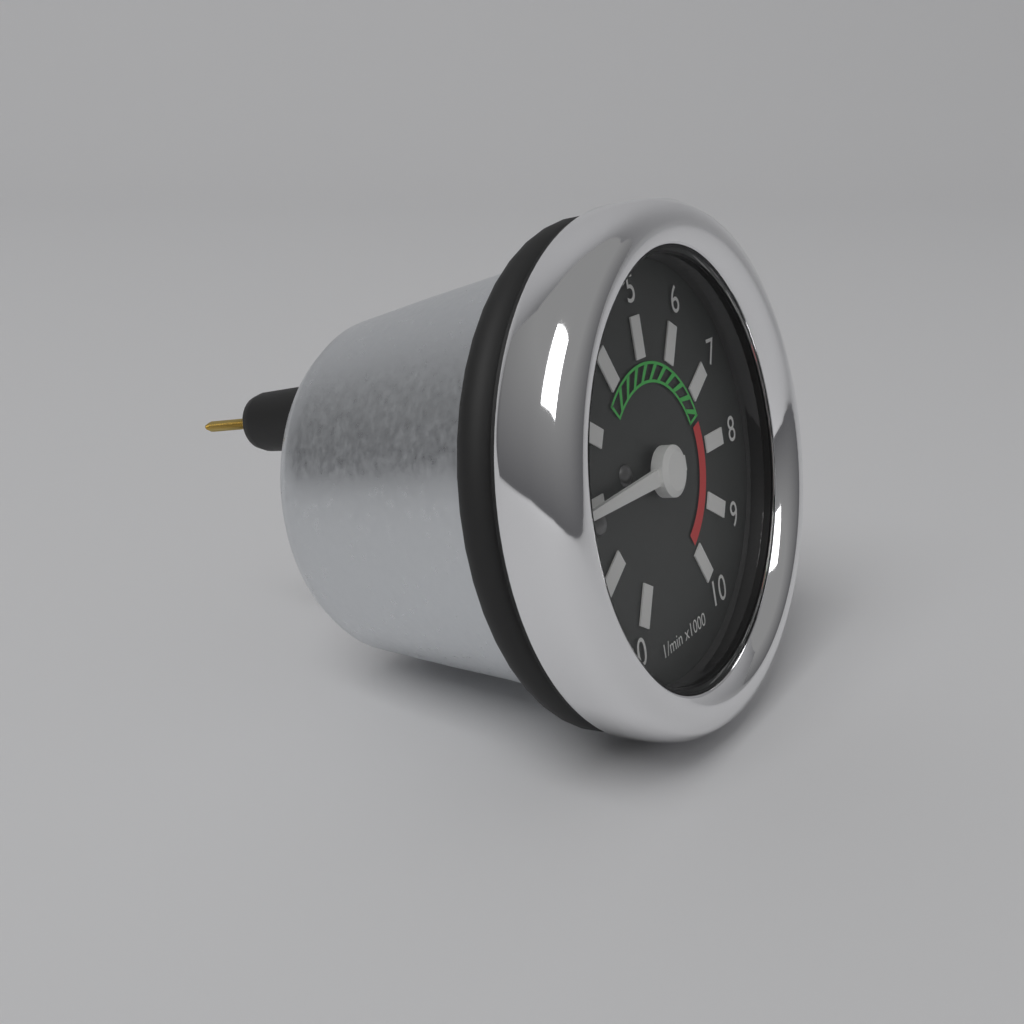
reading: 2000 1/min
